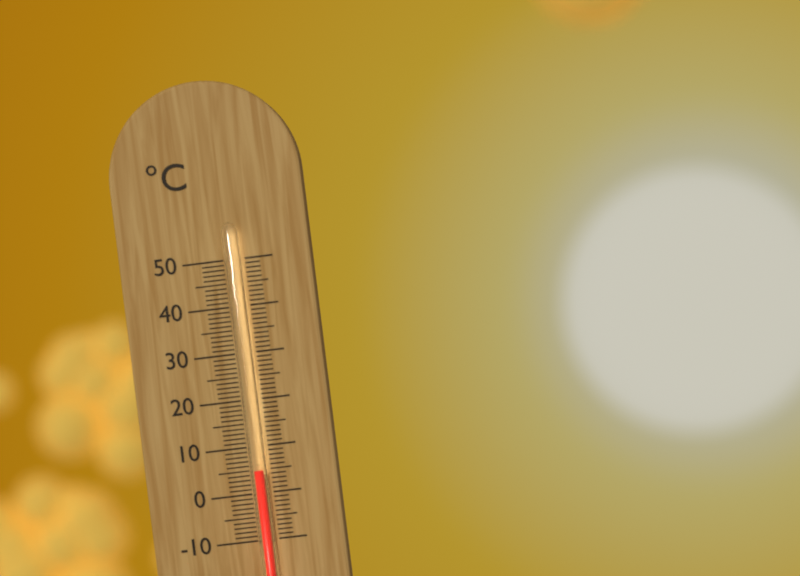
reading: 5 °C
